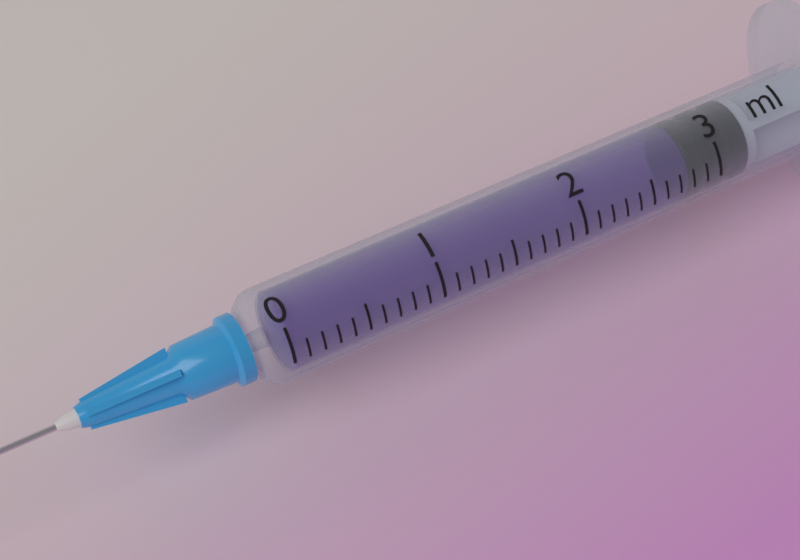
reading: 2.8 ml
